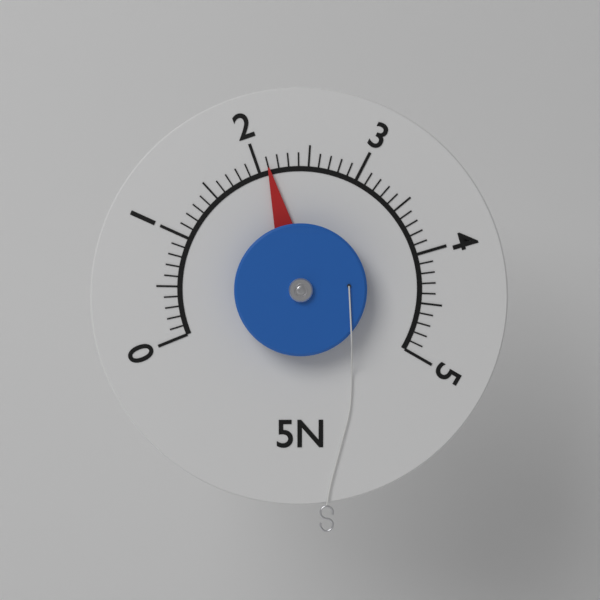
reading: 2.1 N
